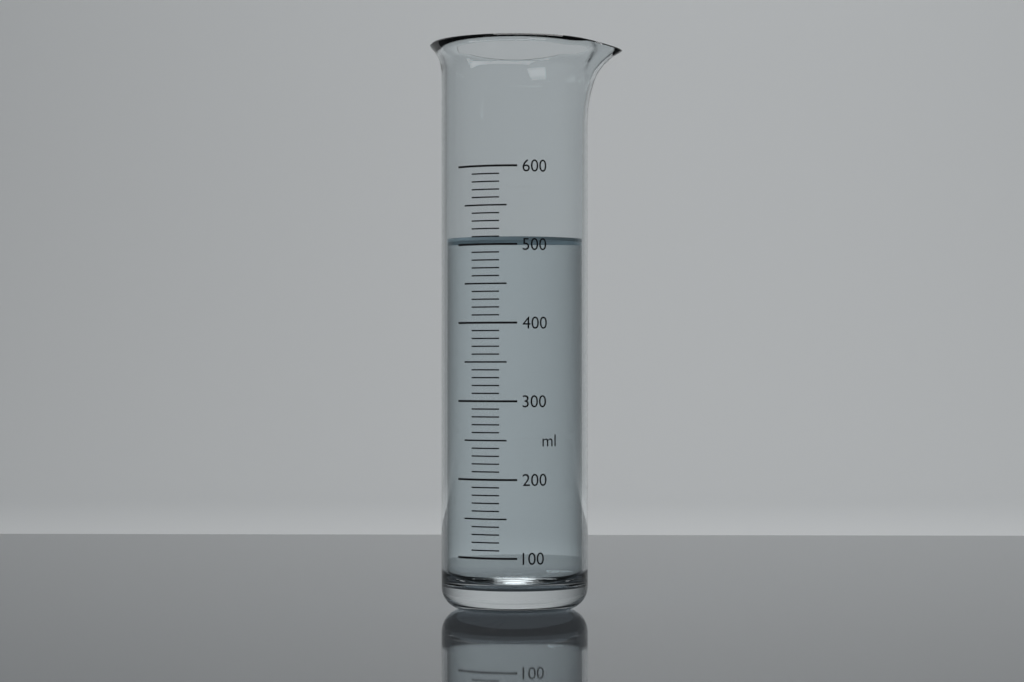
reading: 510 ml
